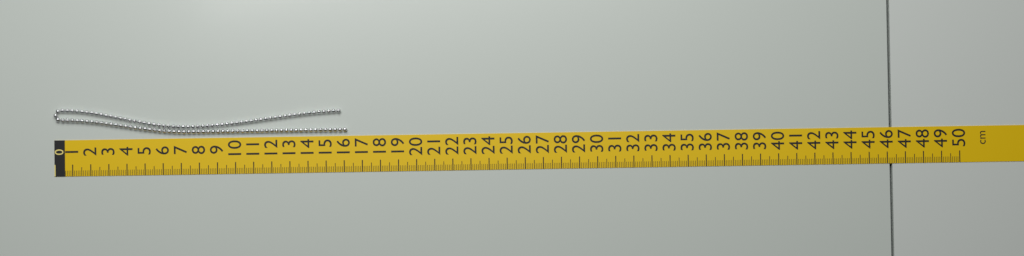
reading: 16.2 cm
